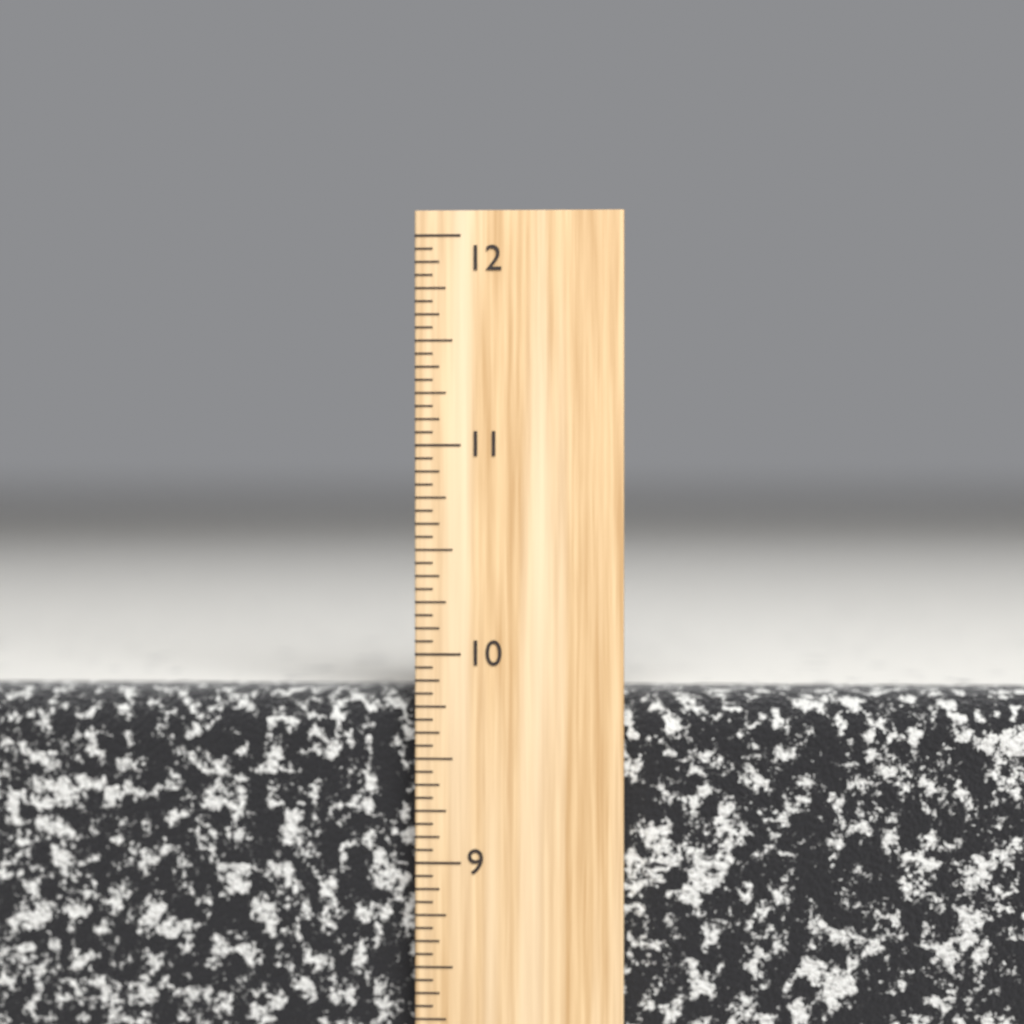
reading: 9.8125 inch
